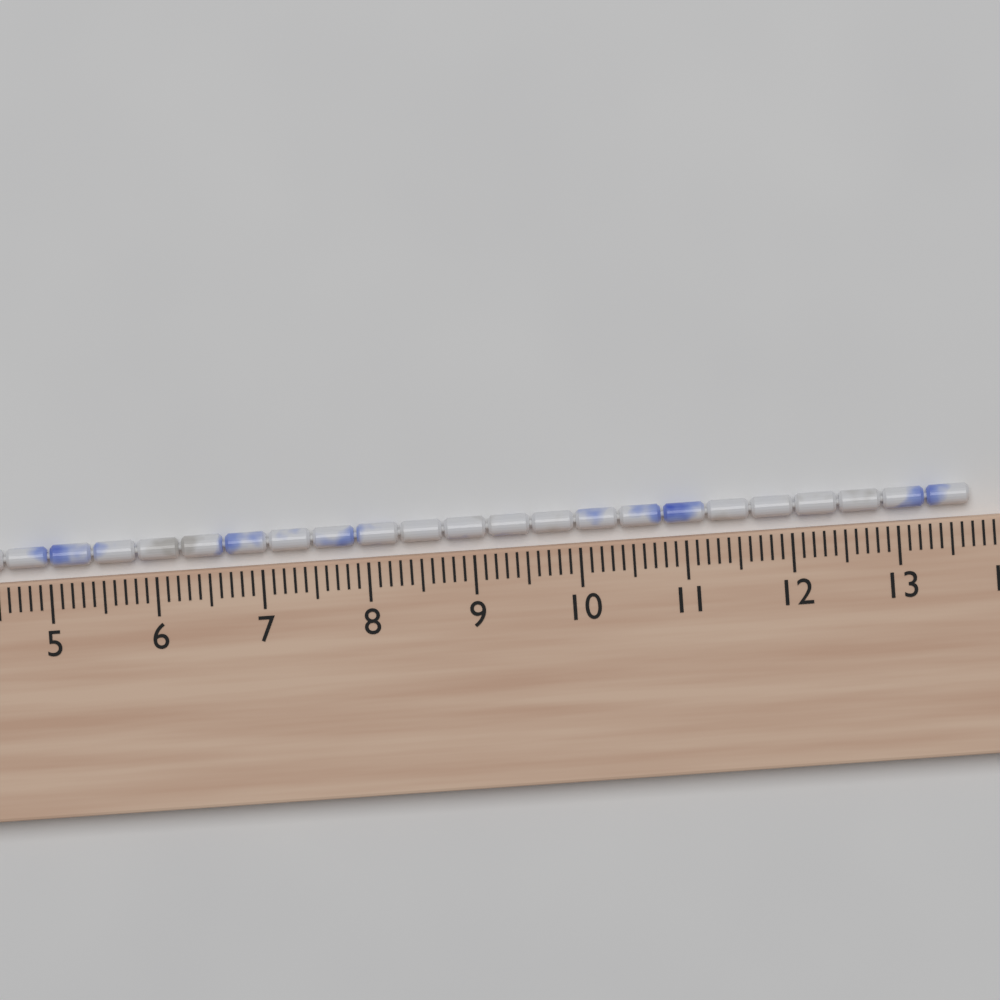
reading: 13.7 cm
